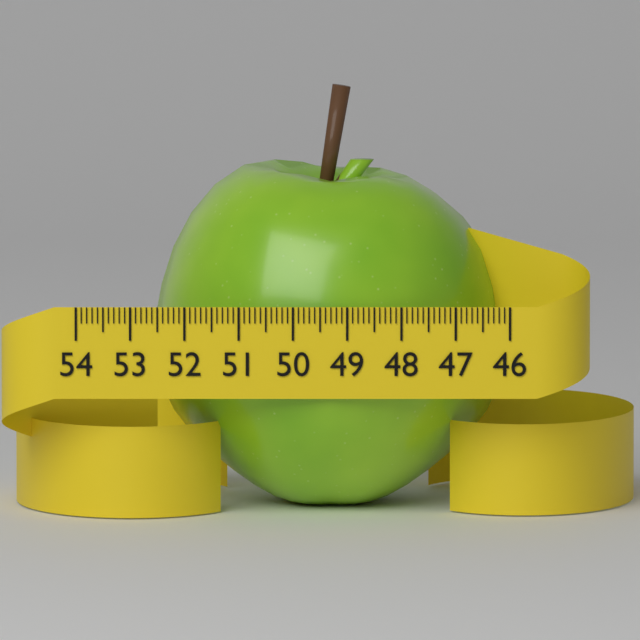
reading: 52.6 (no unit)
